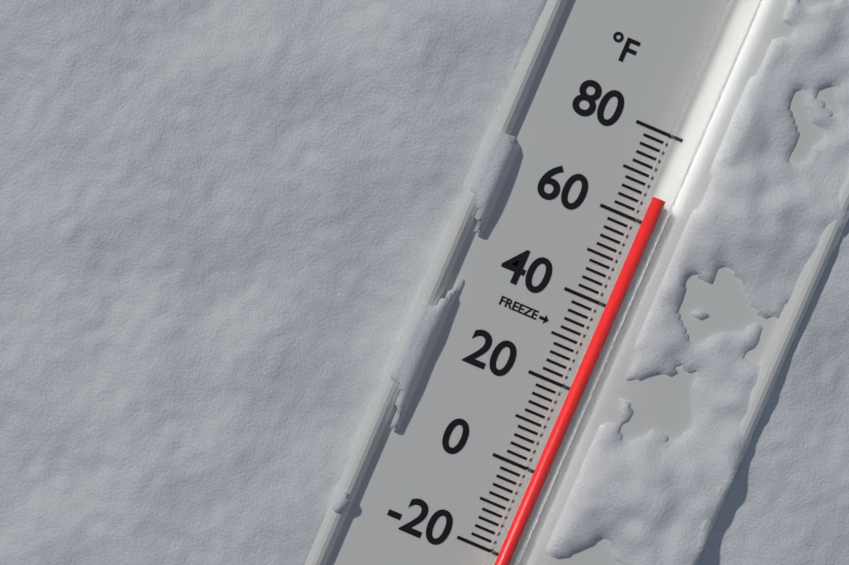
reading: 66 °F
